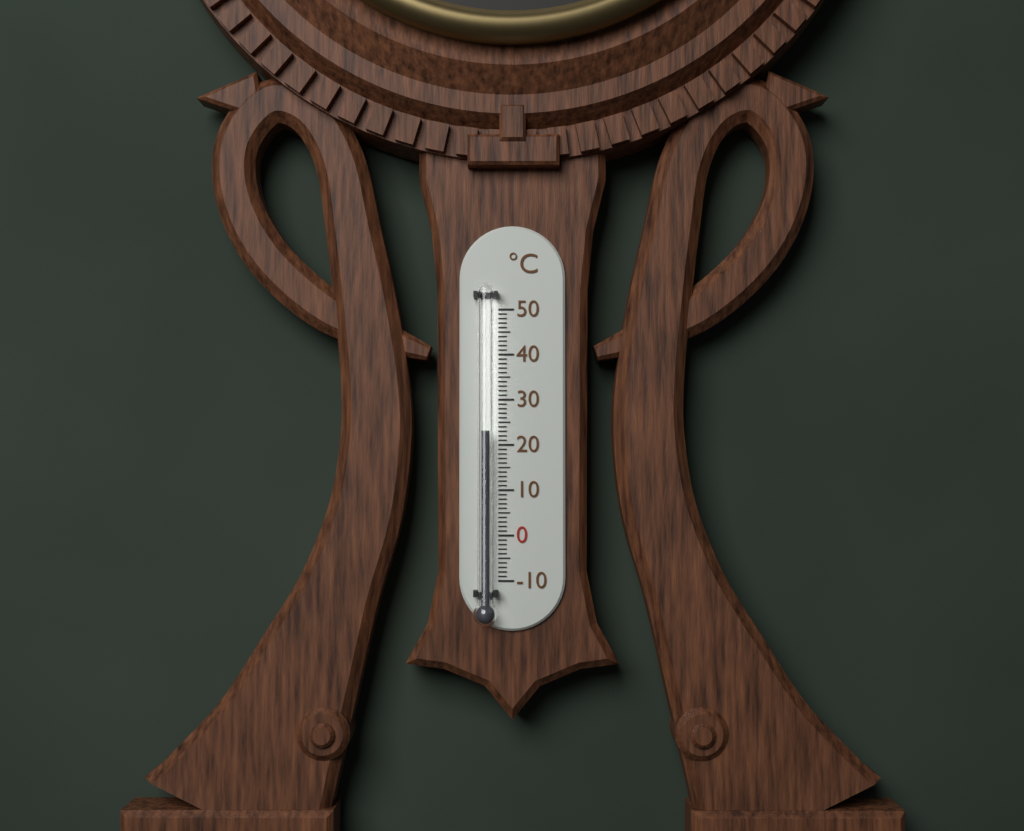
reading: 23 °C
